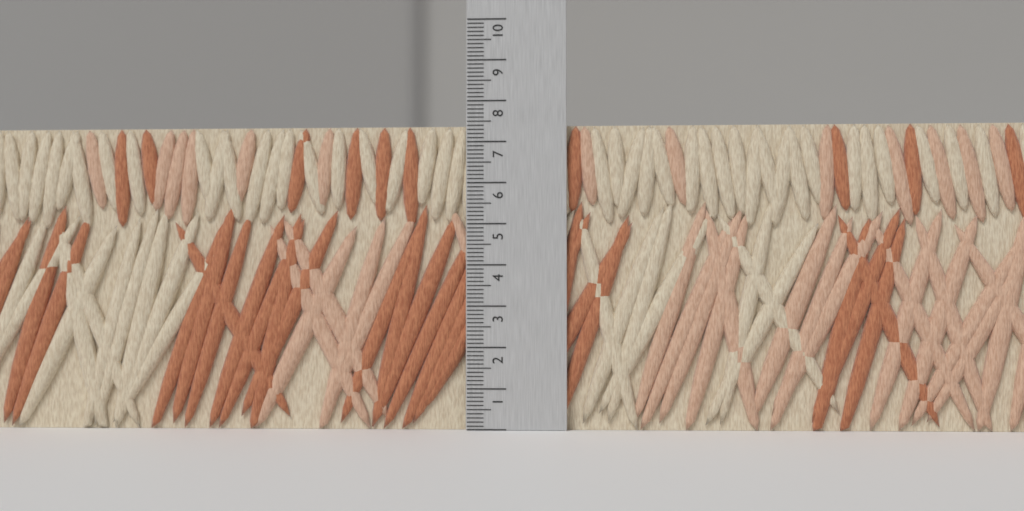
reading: 7.4 (no unit)
